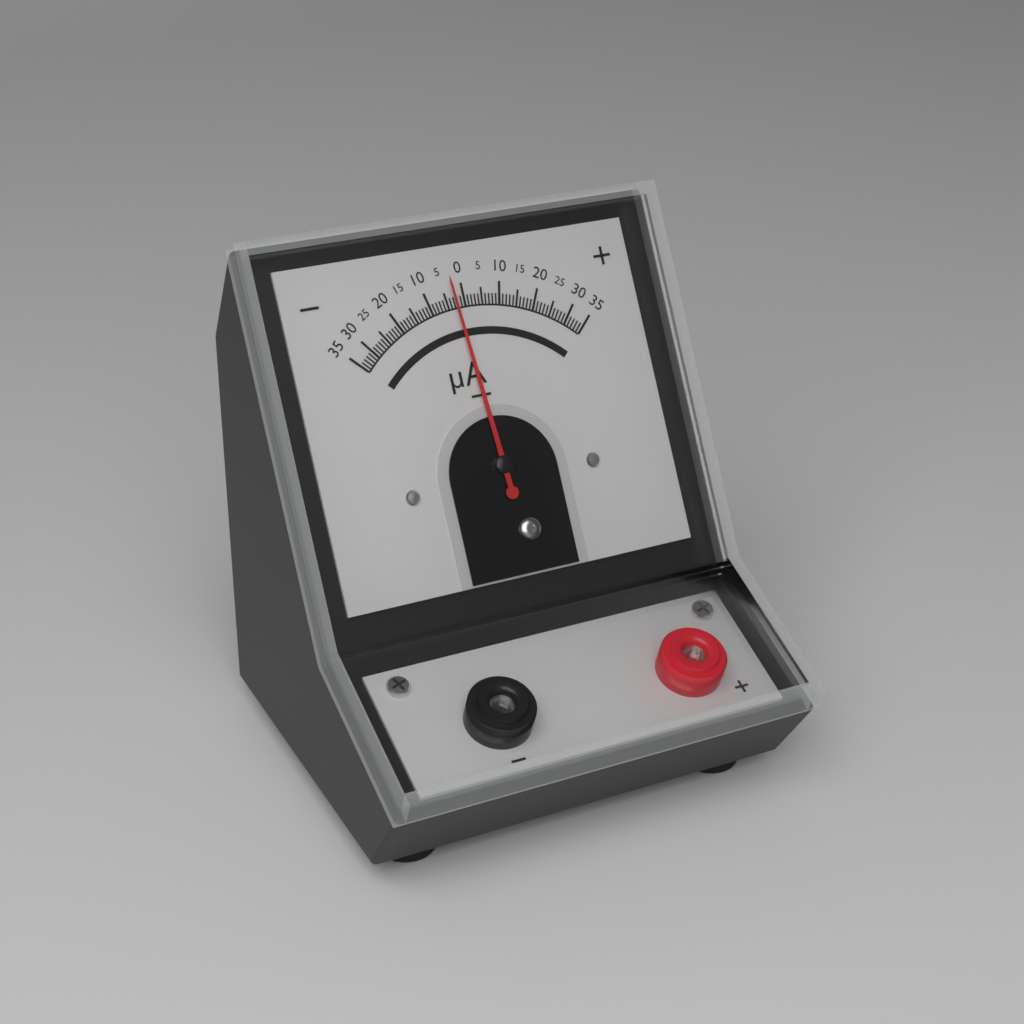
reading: -3 µA
